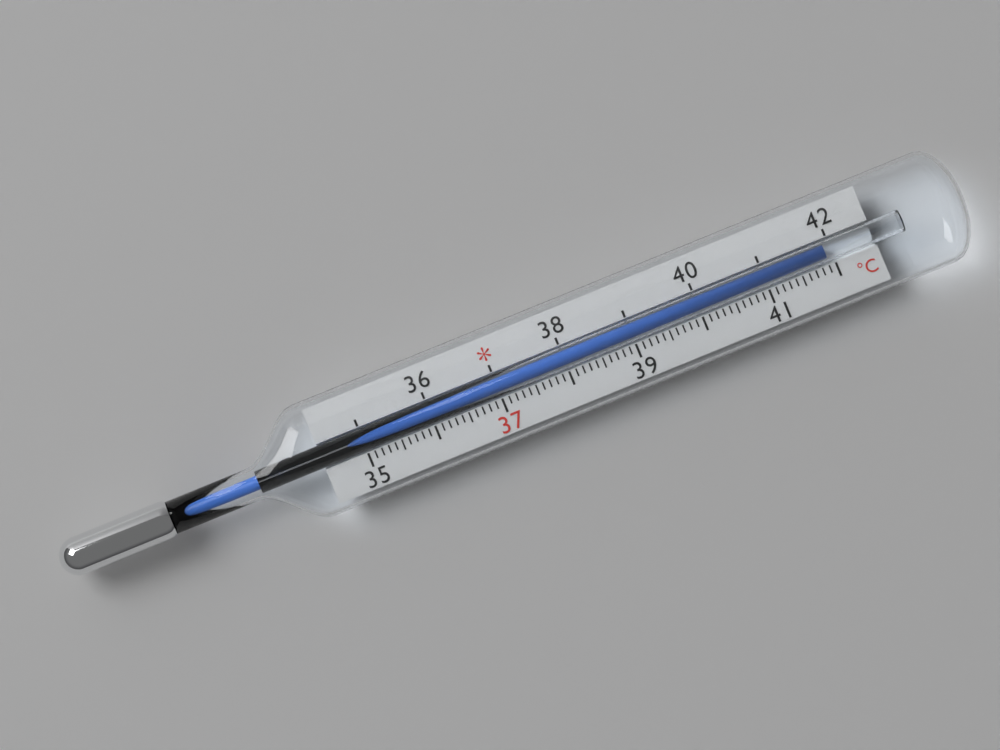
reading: 41.9 °C
